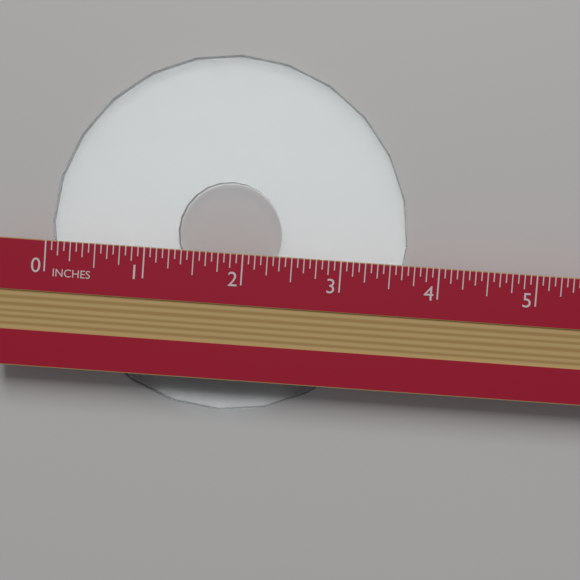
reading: 3.6875 in
